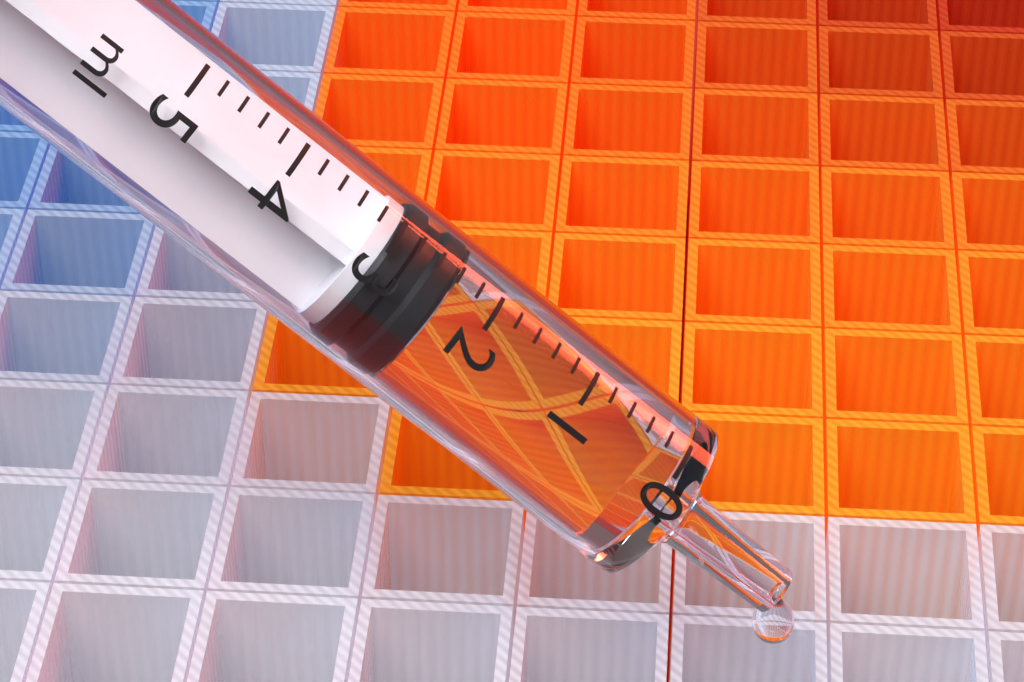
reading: 2.4 ml
